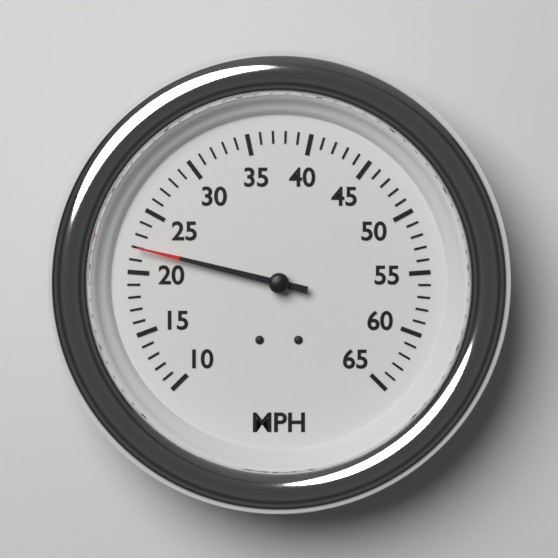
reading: 22 MPH
